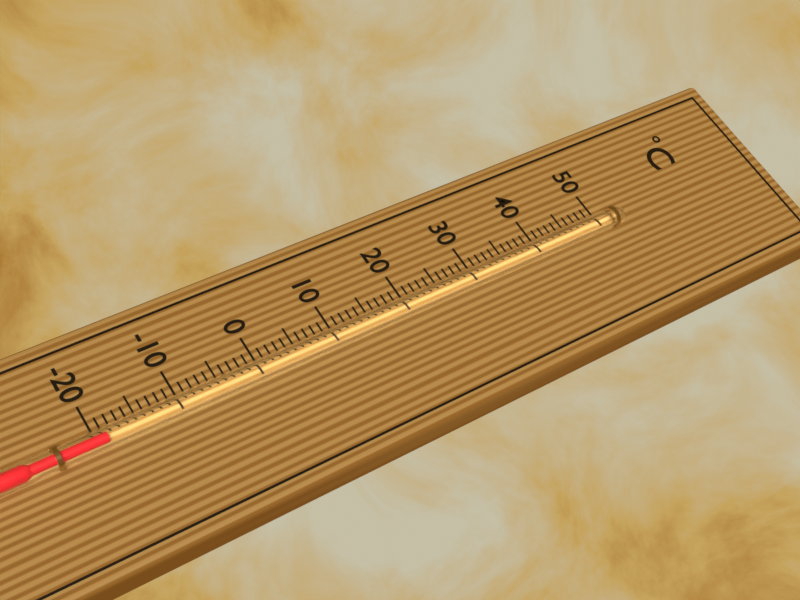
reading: -19 °C
